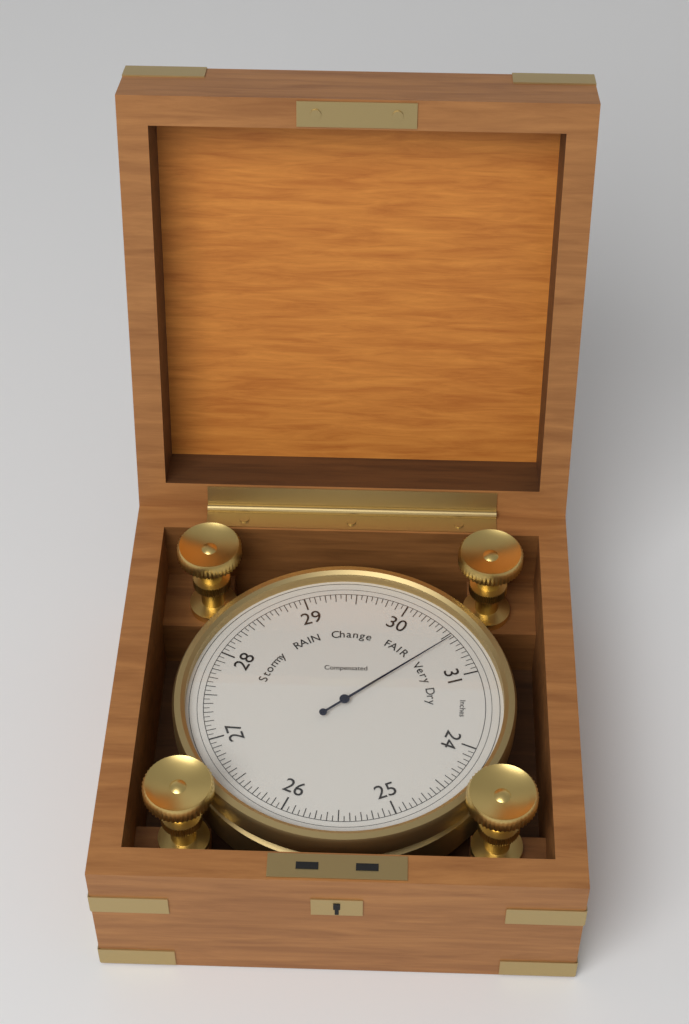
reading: 30.55 inHg
